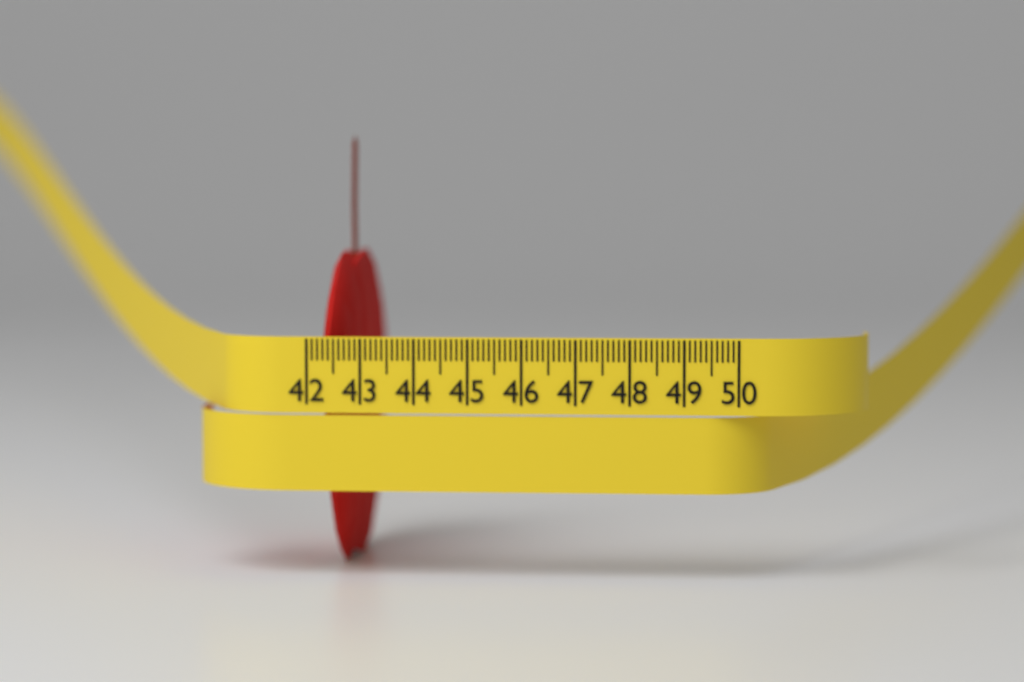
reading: 42.8 cm
